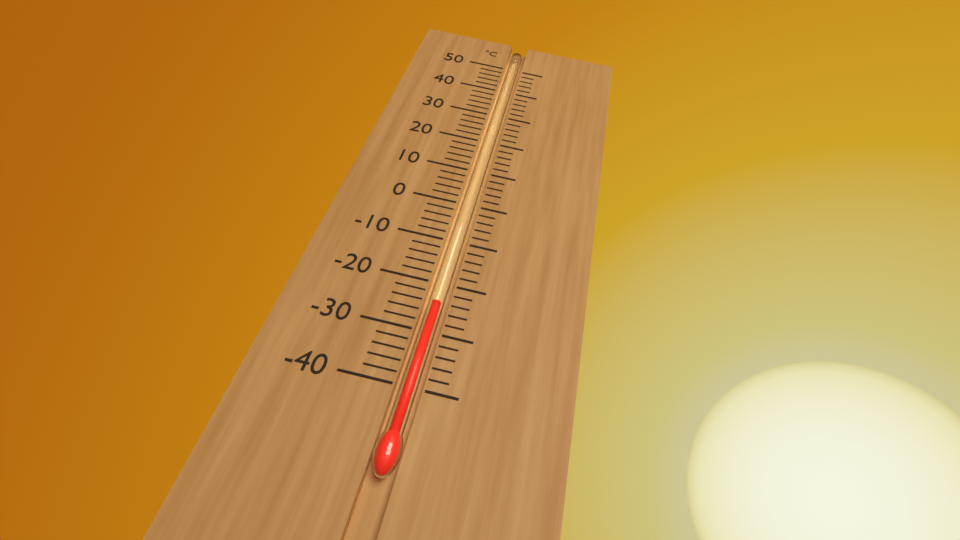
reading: -24 °C
